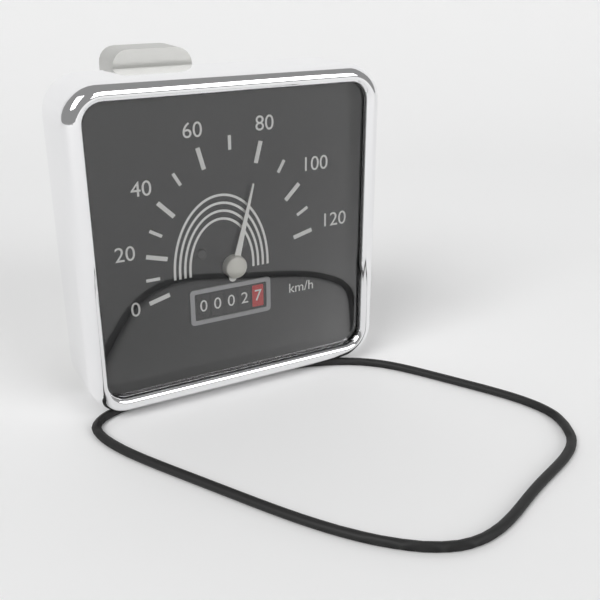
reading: 80 km/h
